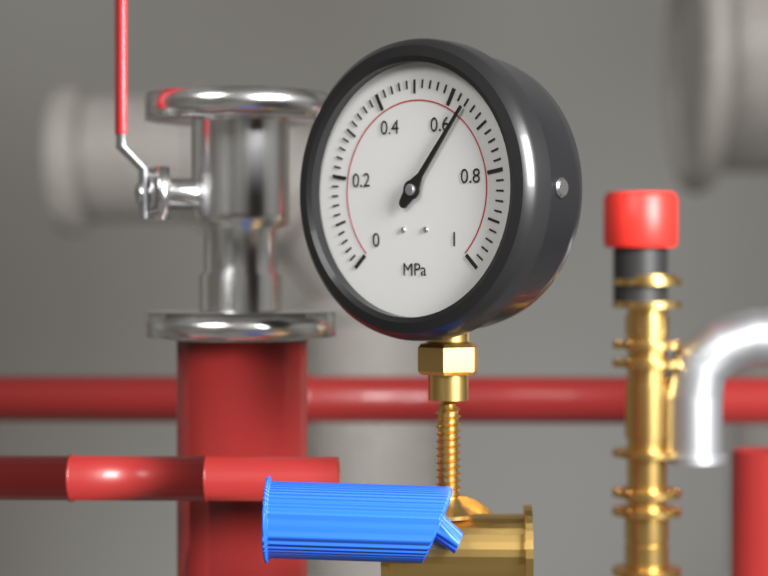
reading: 0.64 MPa
